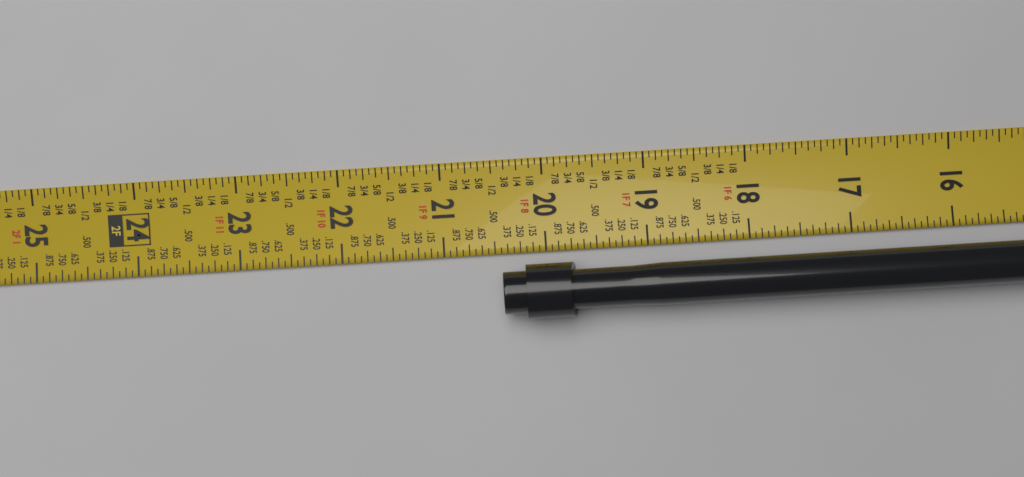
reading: 20.4375 in
